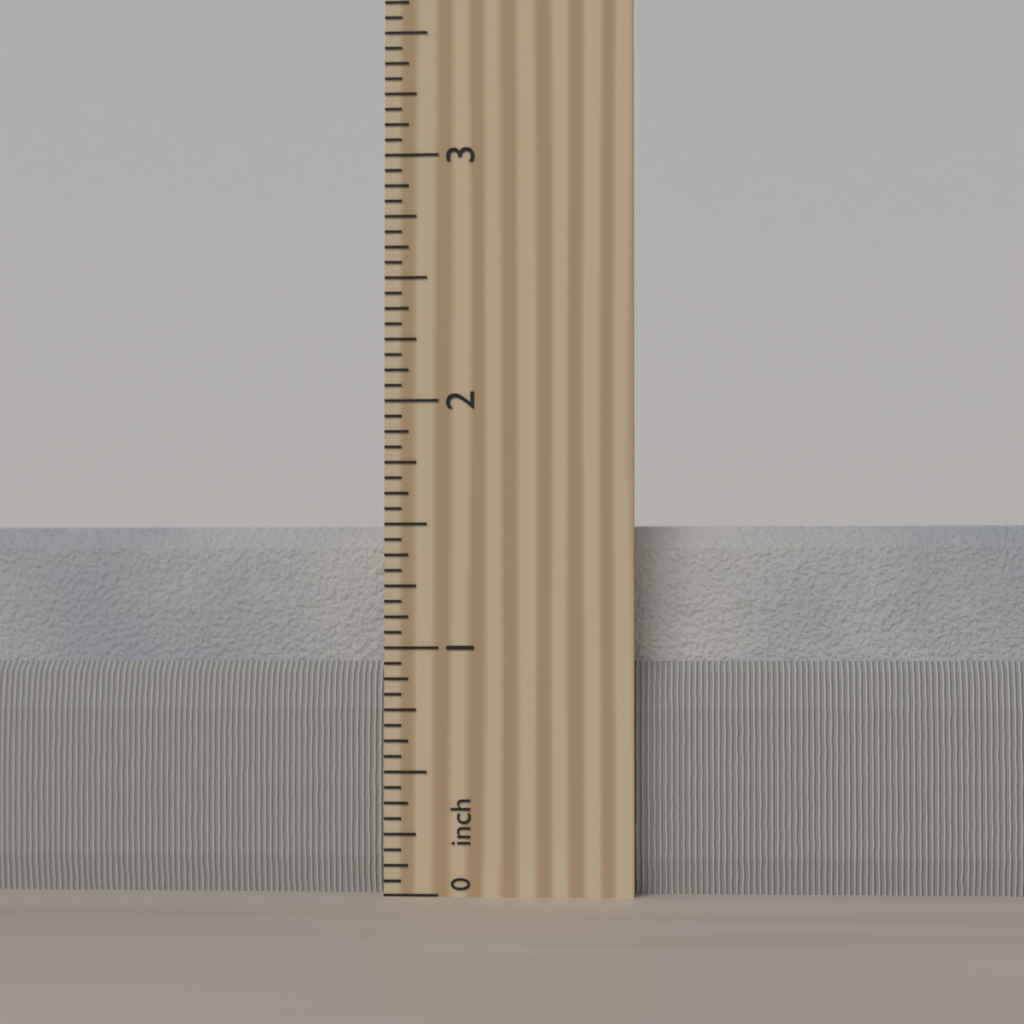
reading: 1.5000 inch
